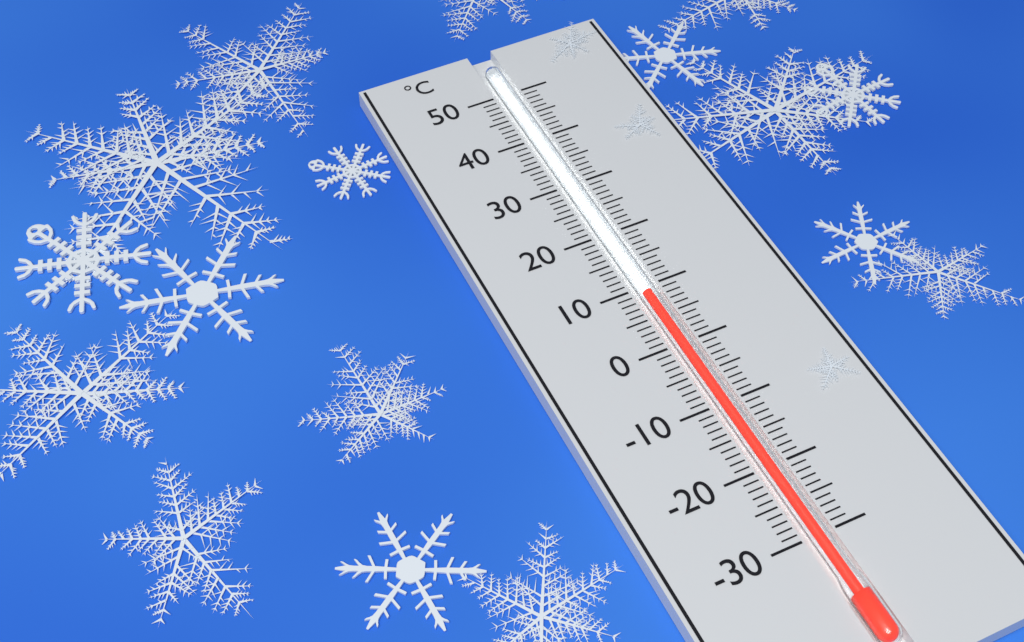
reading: 9 °C
